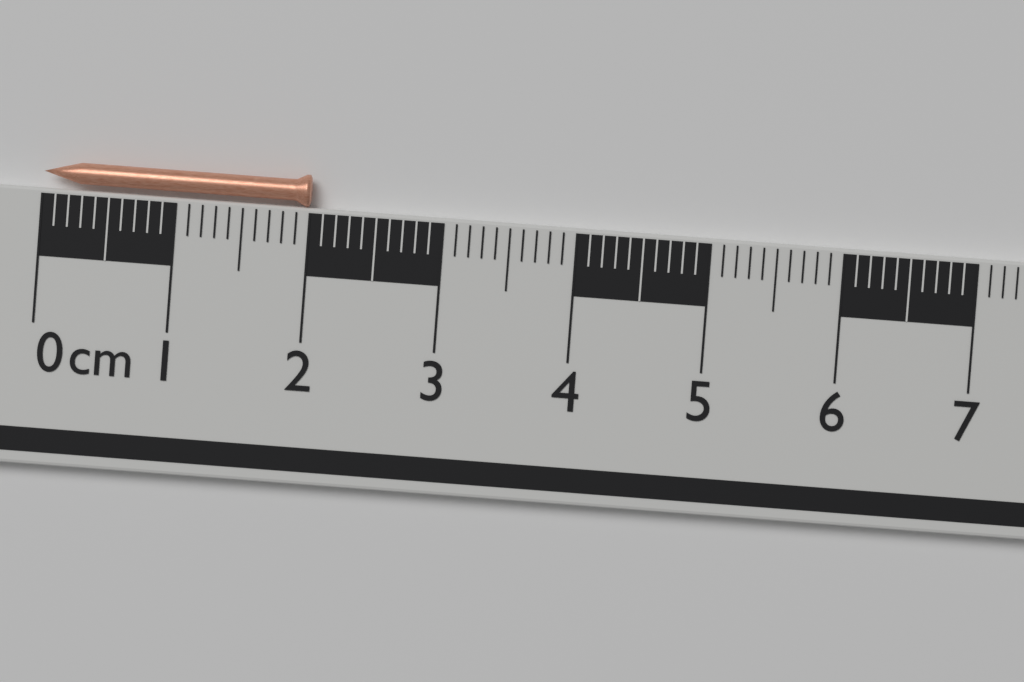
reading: 2.0 cm
